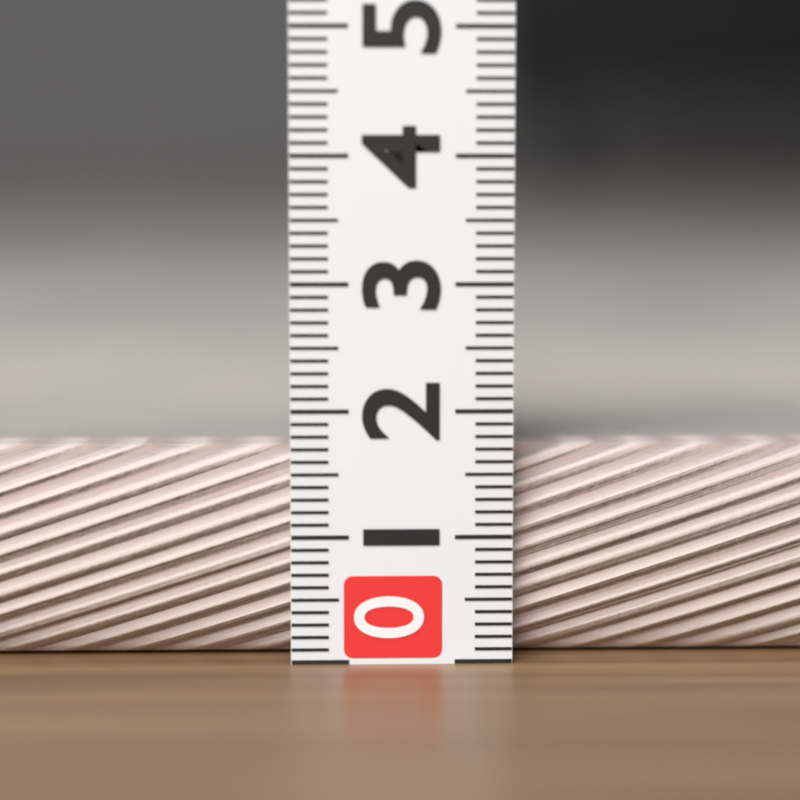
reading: 1.7 (no unit)
